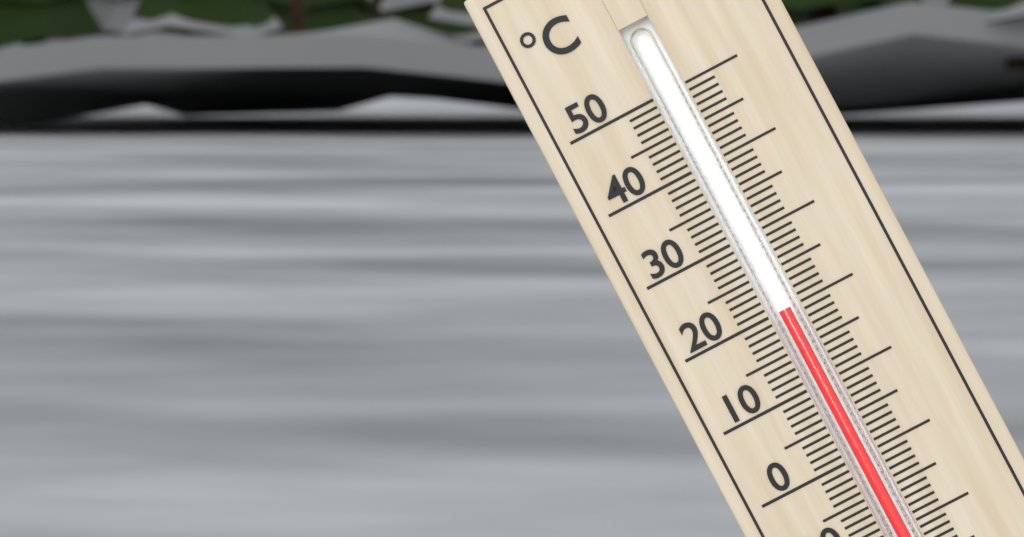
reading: 20 °C
